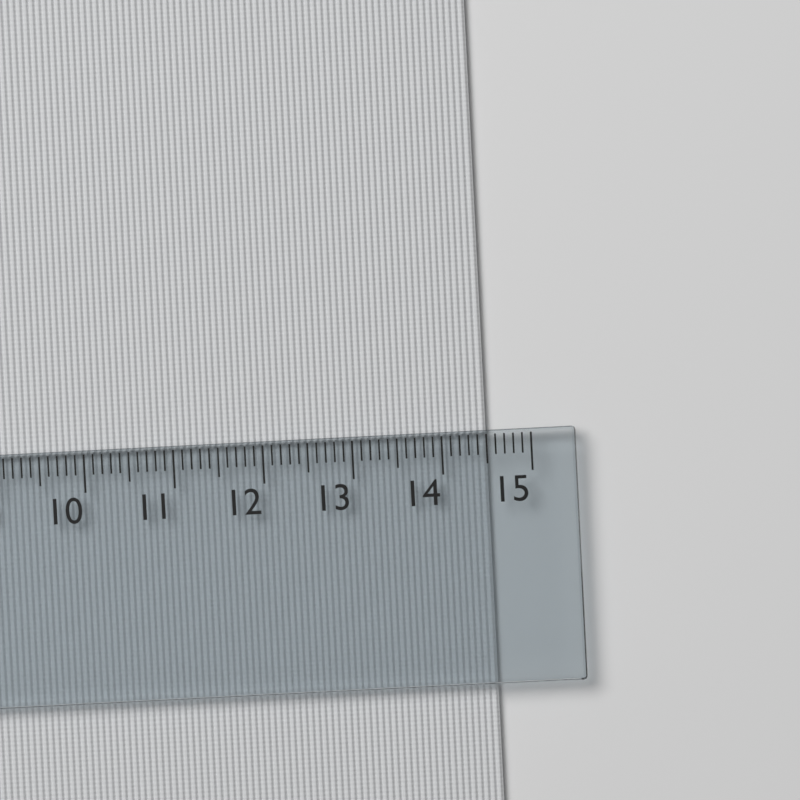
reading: 14.5 cm
